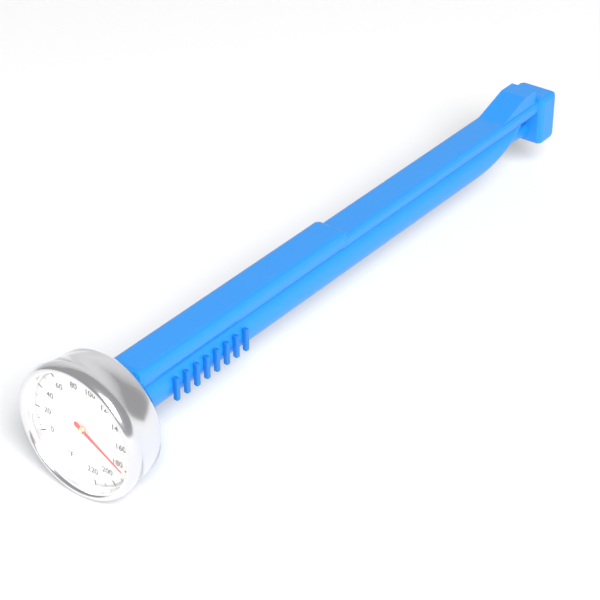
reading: 182 °F
